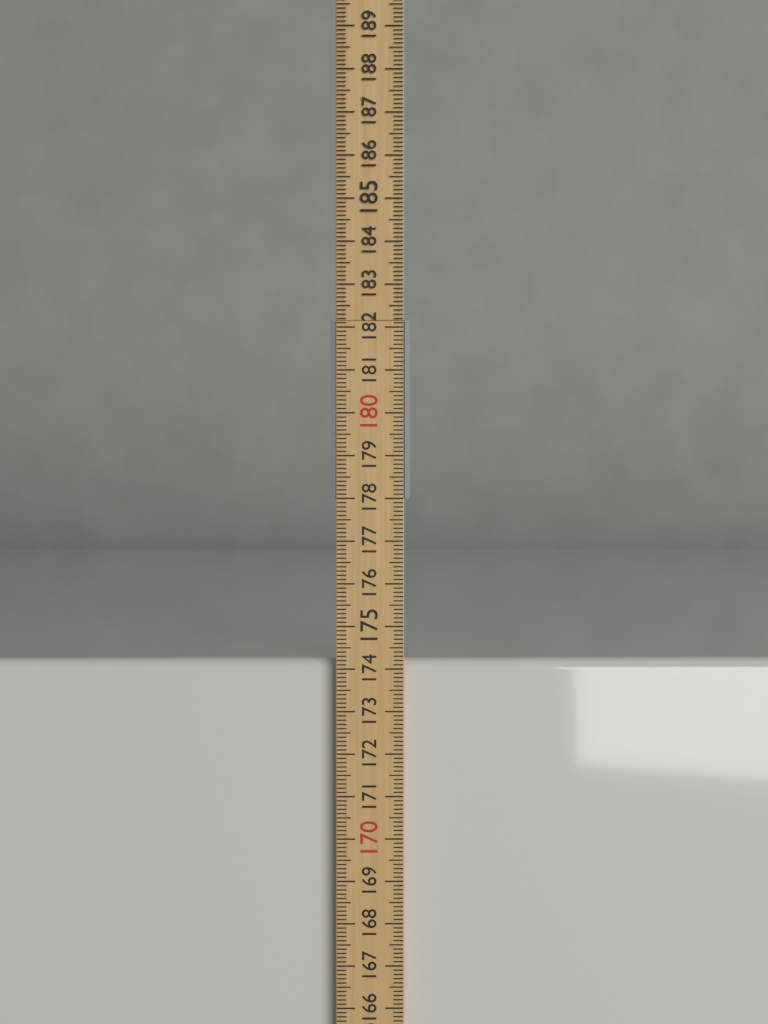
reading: 174.2 cm
